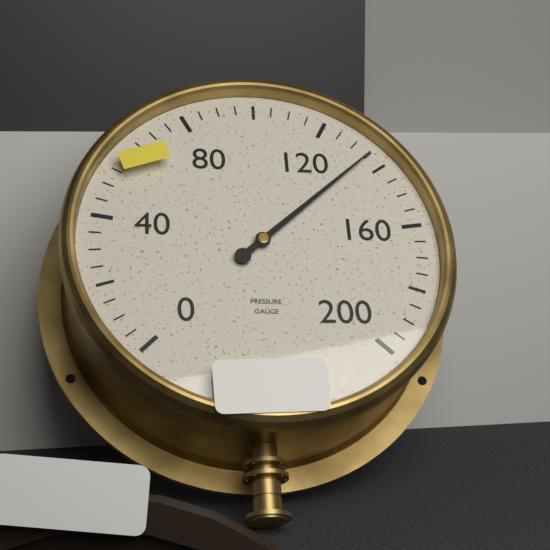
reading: 135 (no unit)
